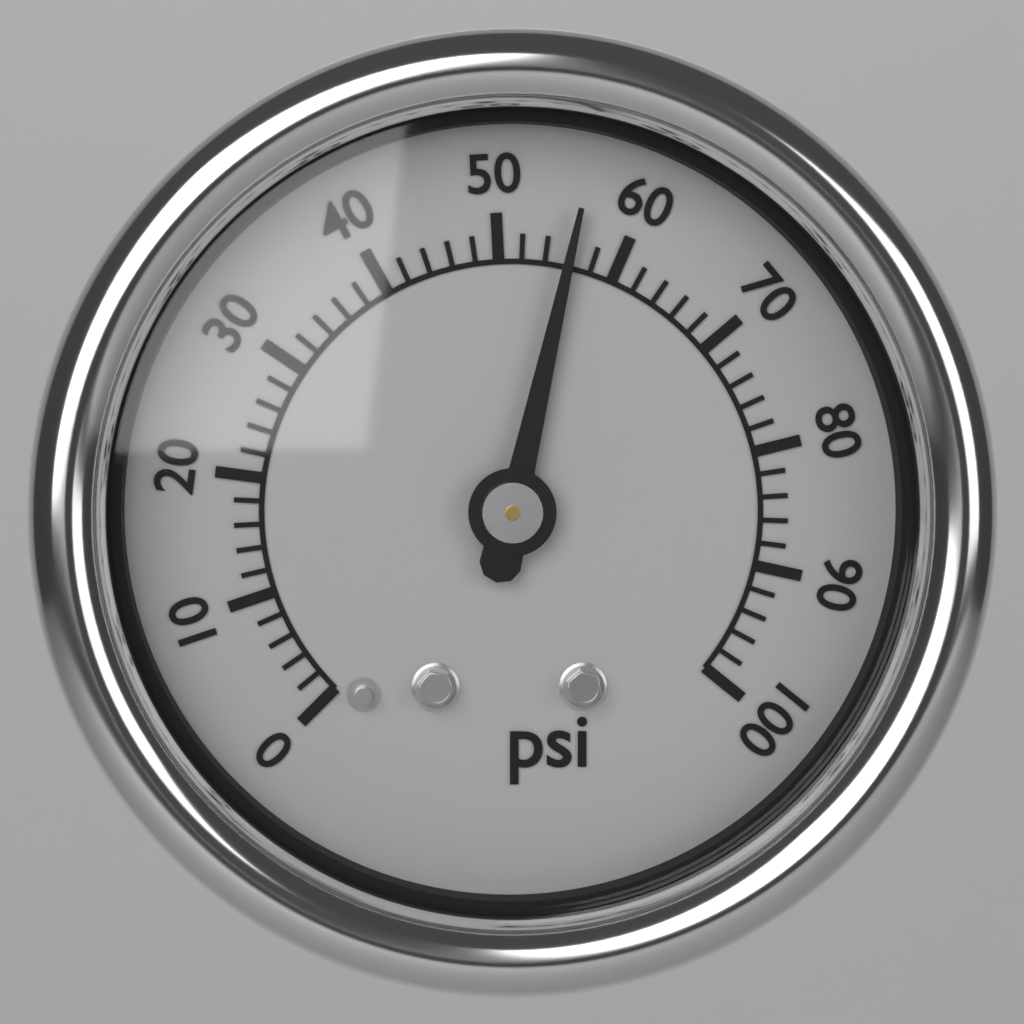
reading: 56 psi
